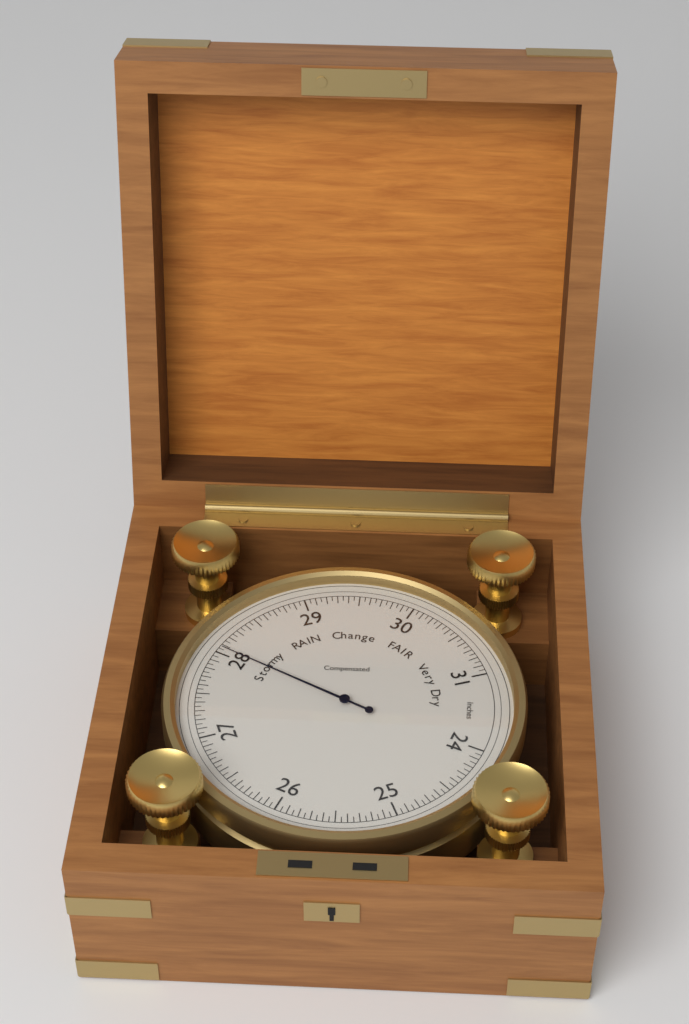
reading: 28.05 inHg
